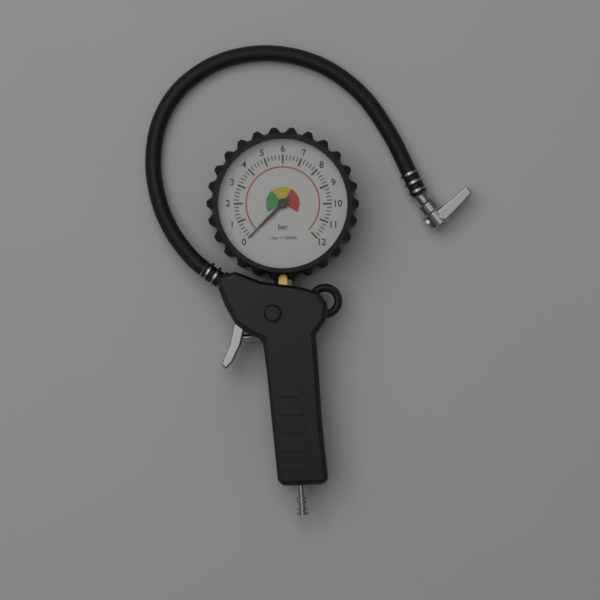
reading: 0.0 bar
